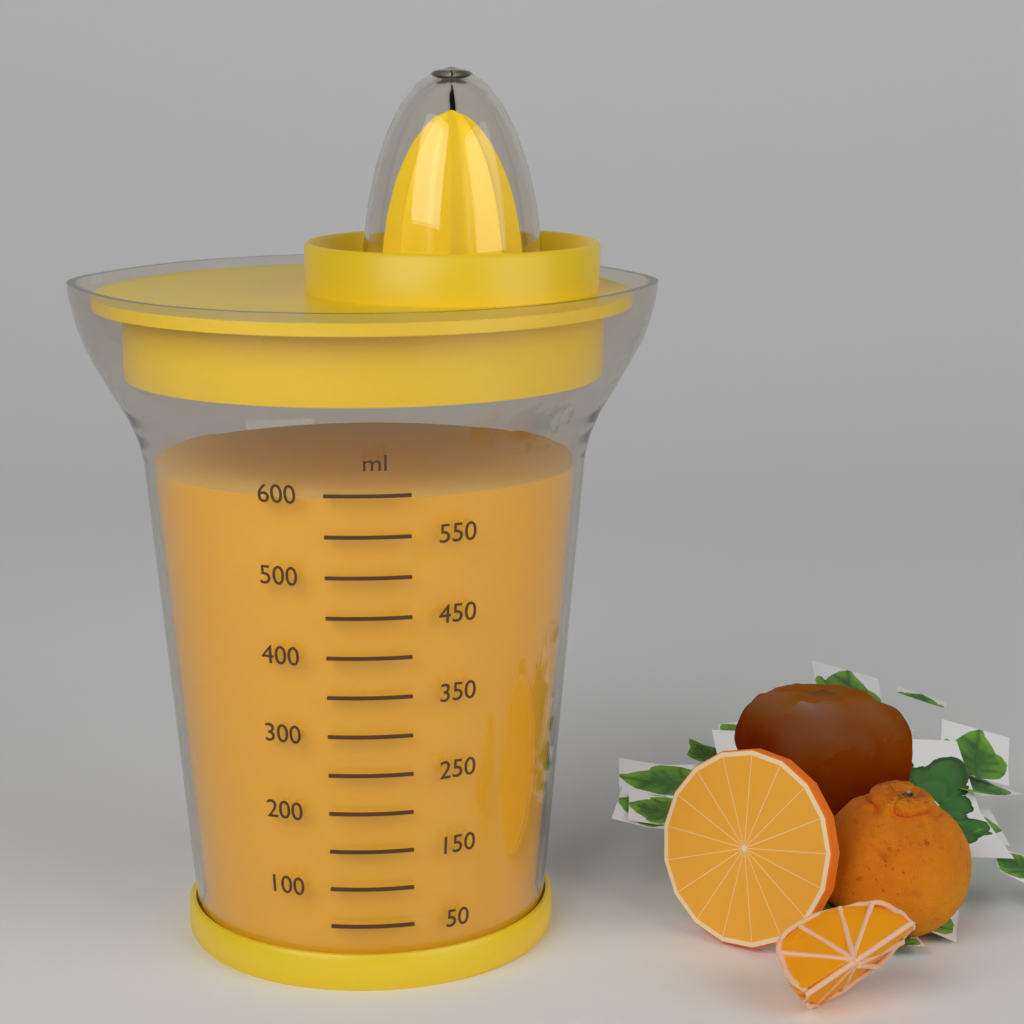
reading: 595 ml
